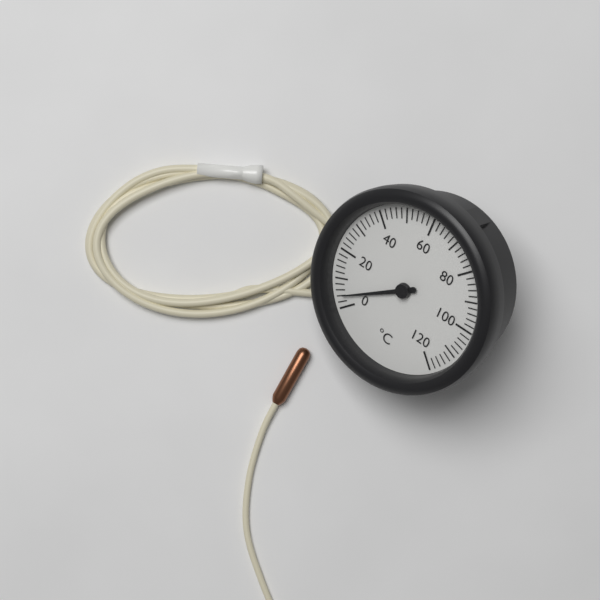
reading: 4 °C
